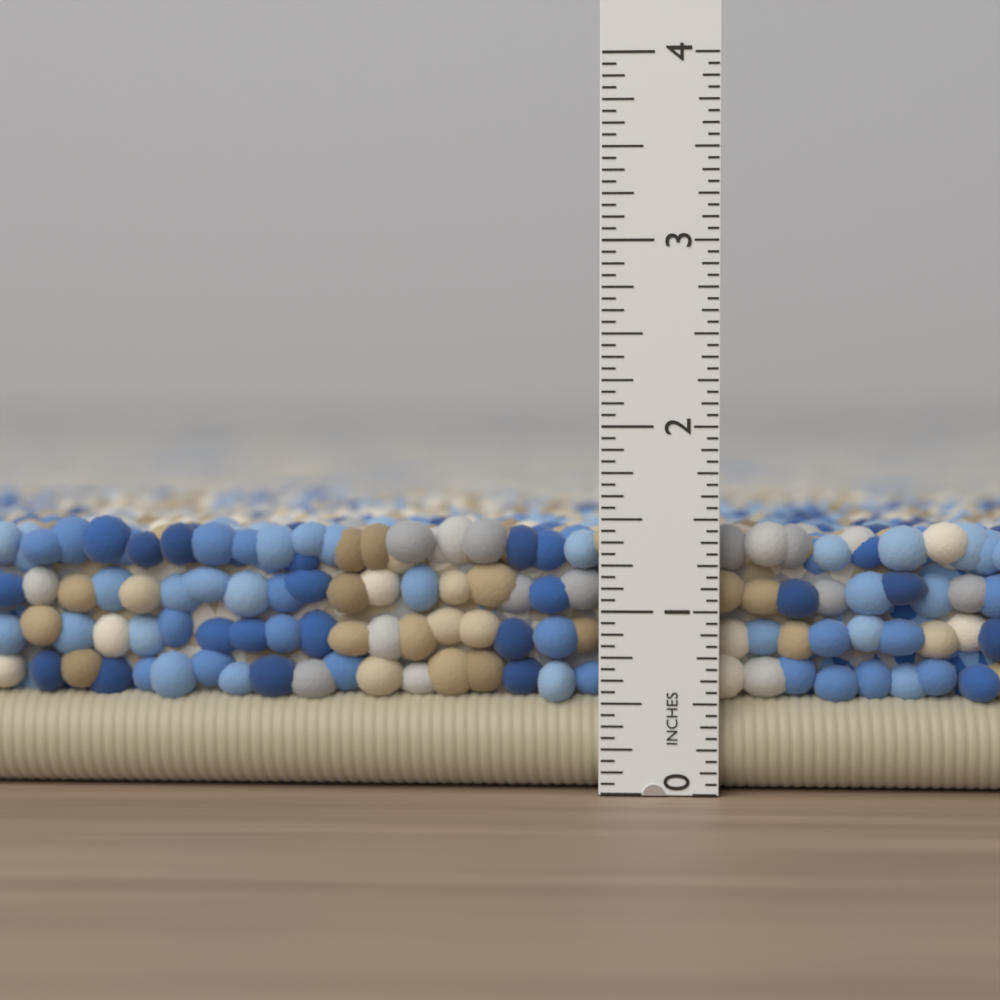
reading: 1.5000 in
